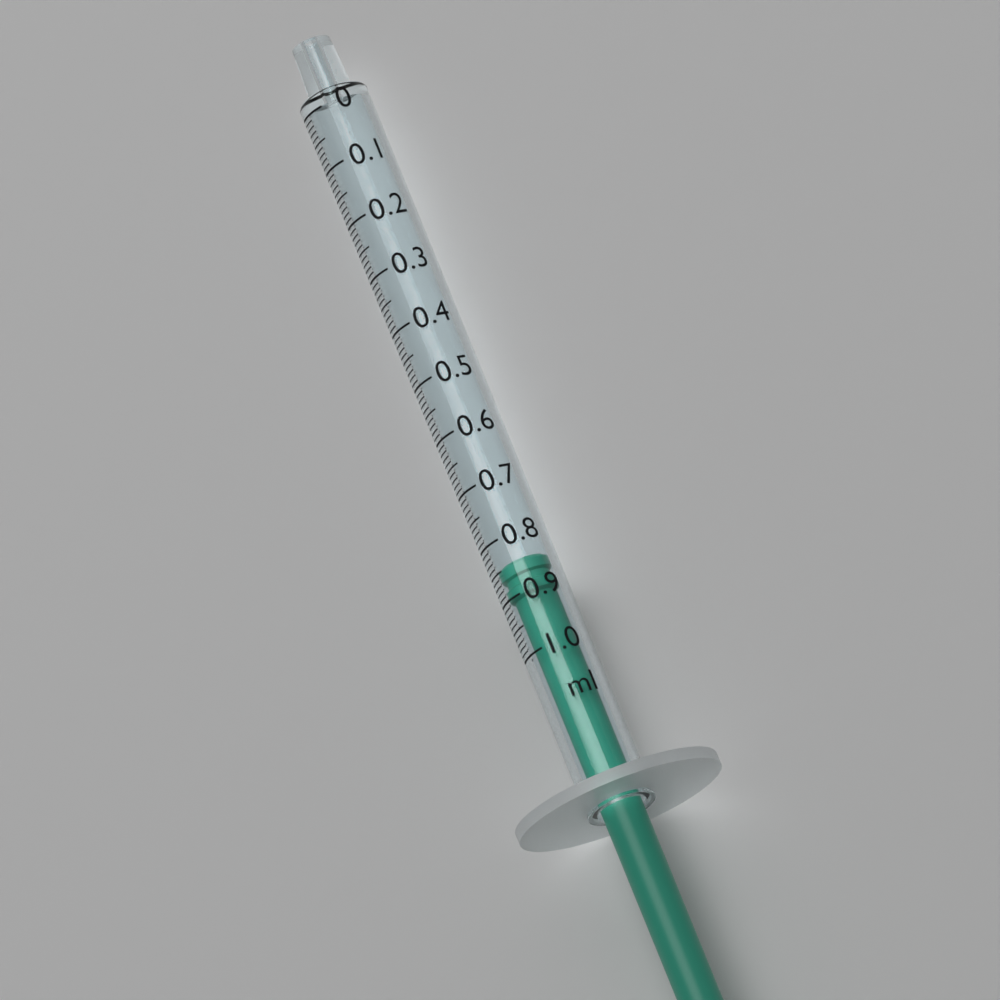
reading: 0.84 ml
